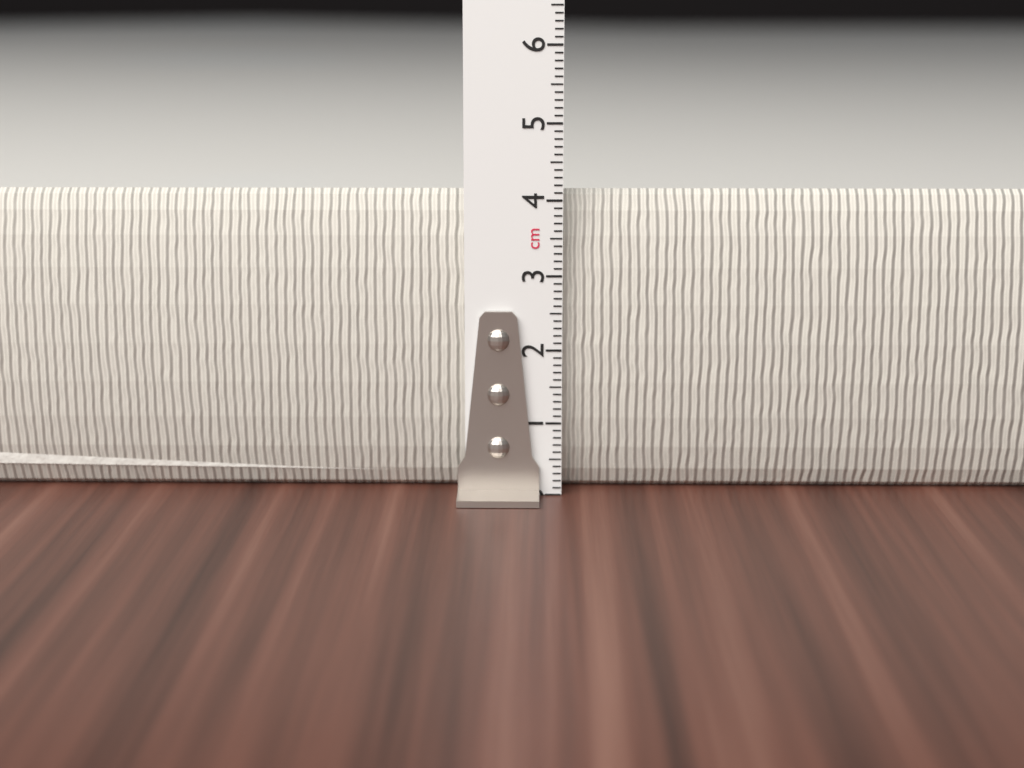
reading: 4.1 cm
